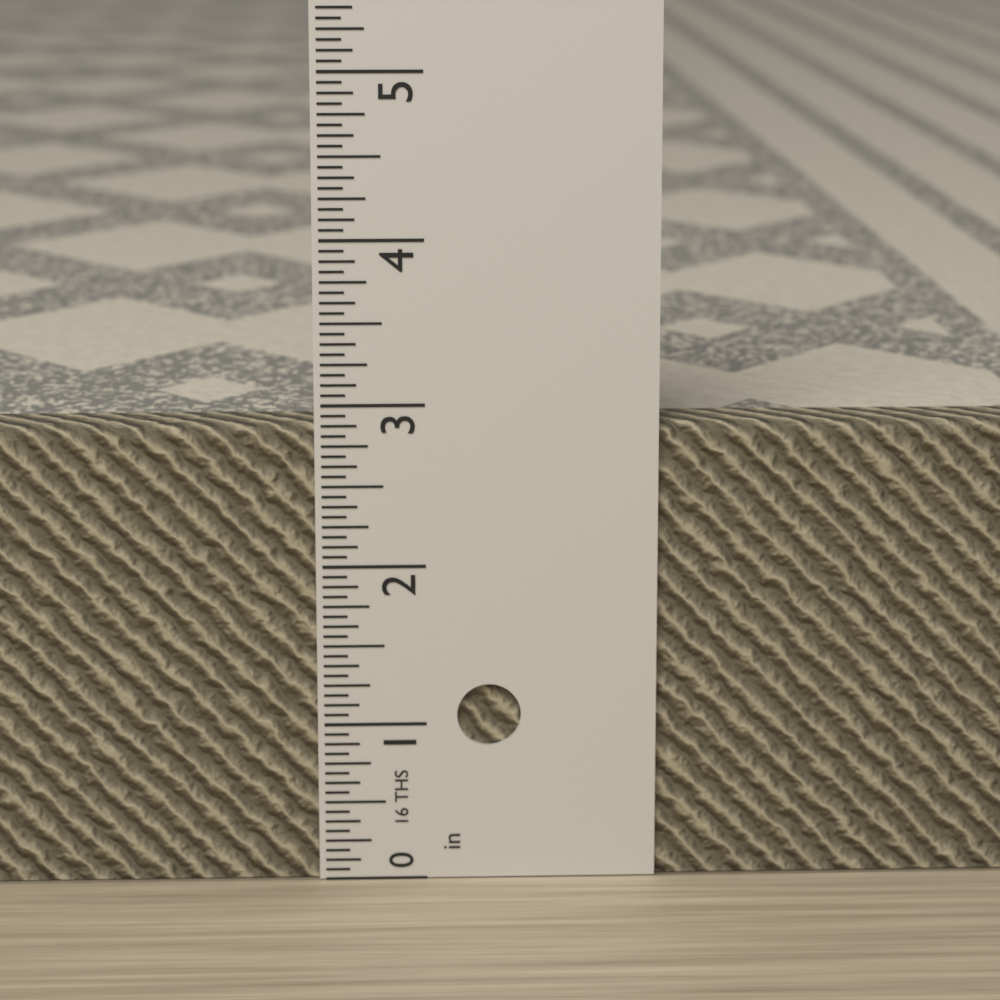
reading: 2.8750 in
